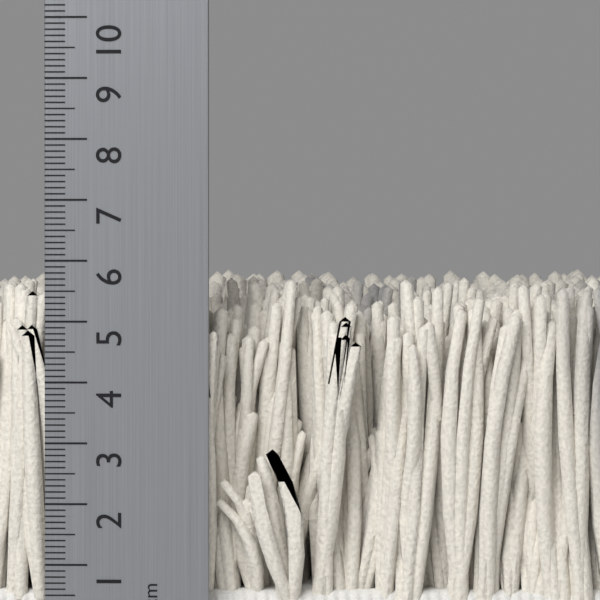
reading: 5.8 cm
